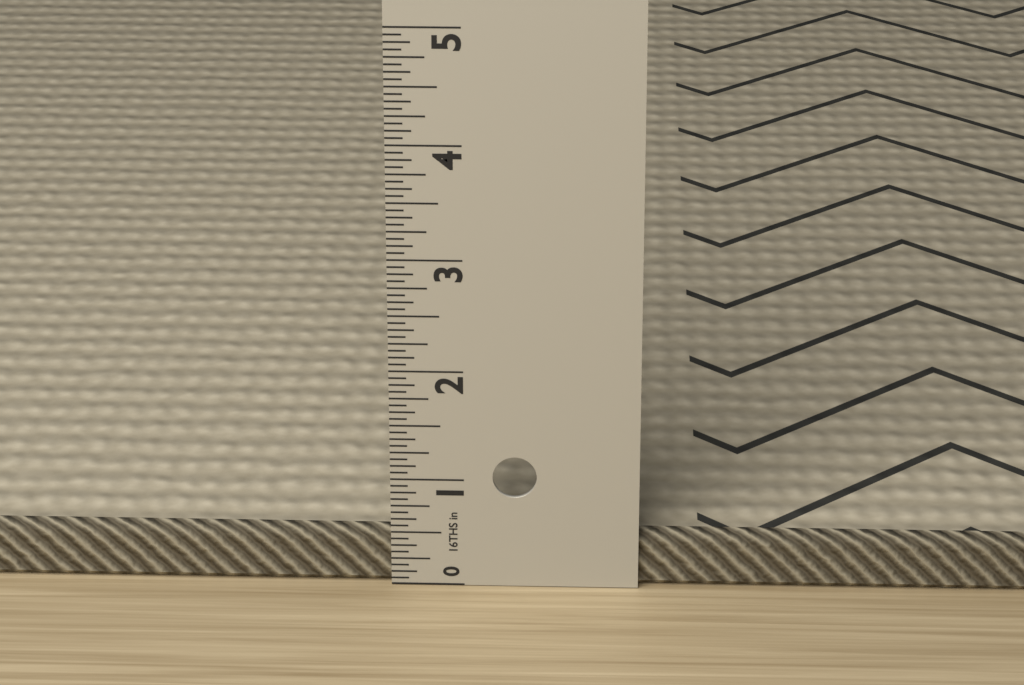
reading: 0.5000 in
